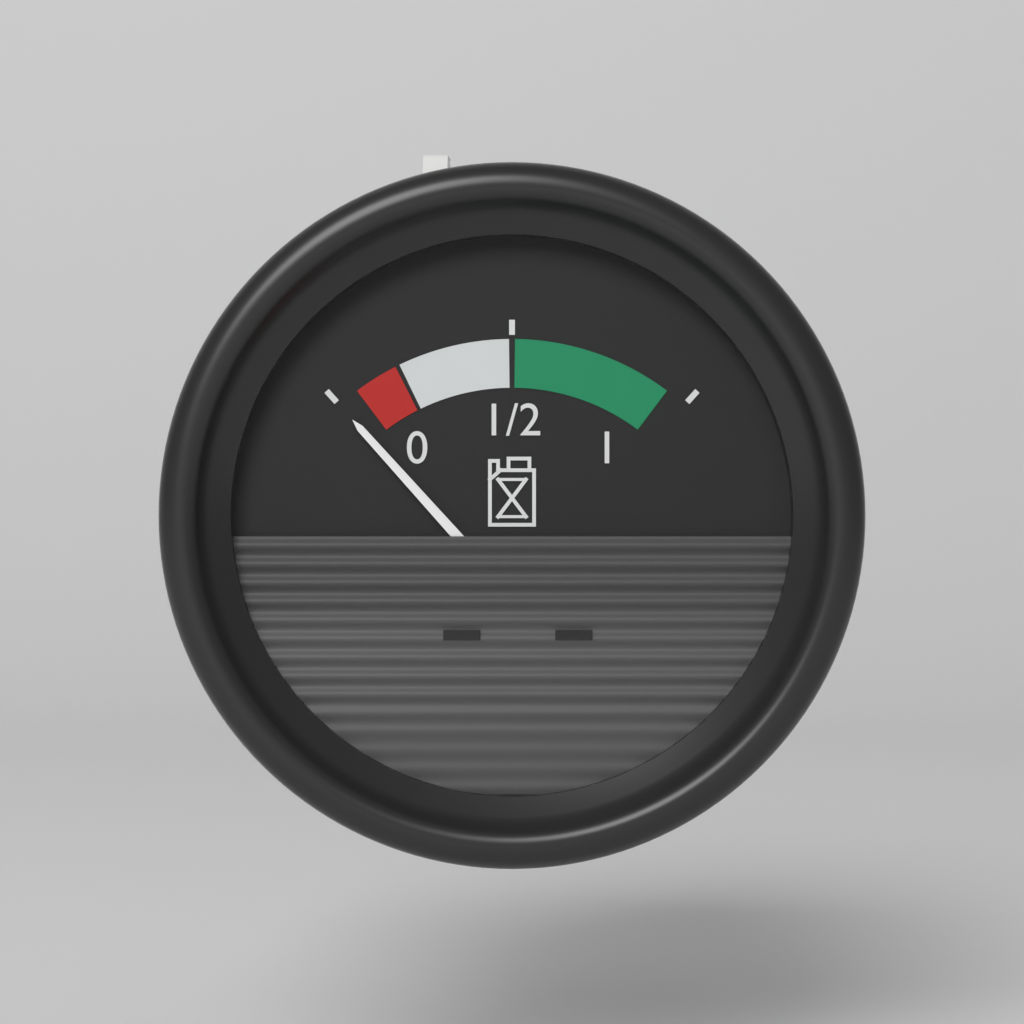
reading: 0.0 (no unit)
